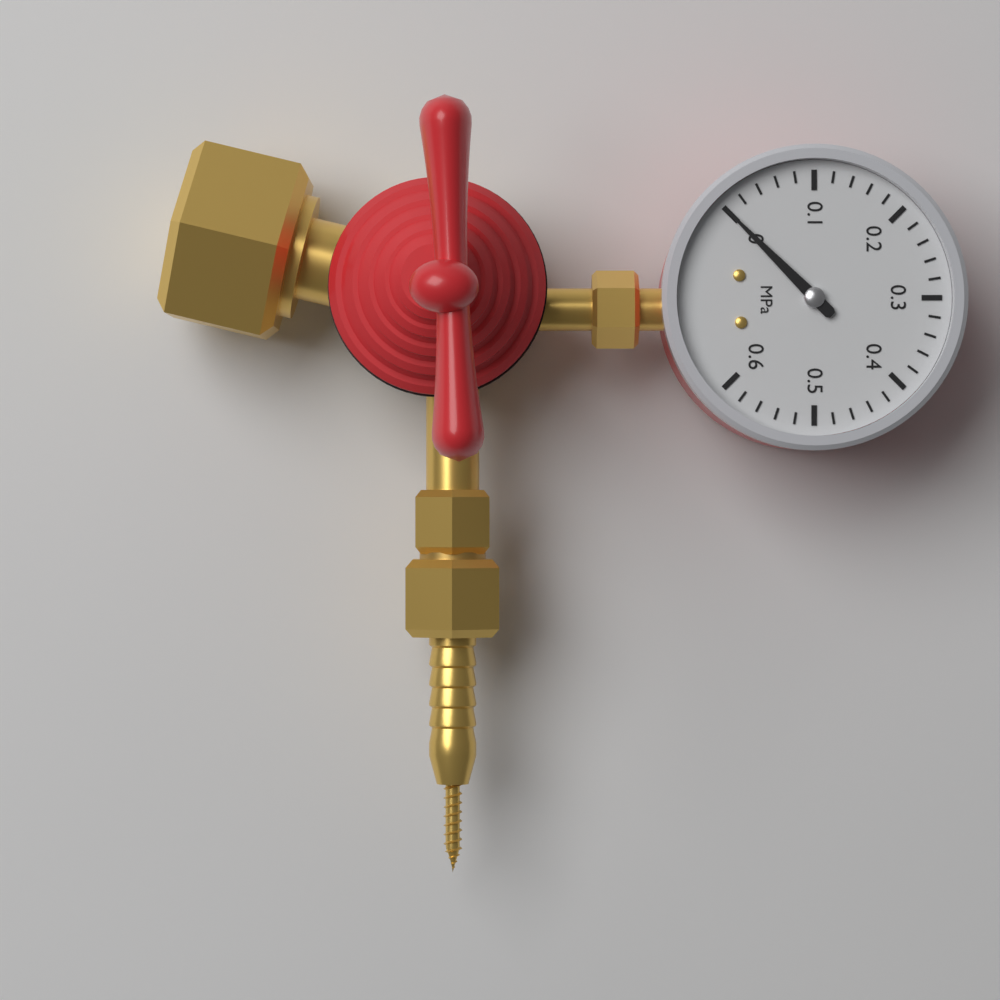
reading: 0.00 MPa
